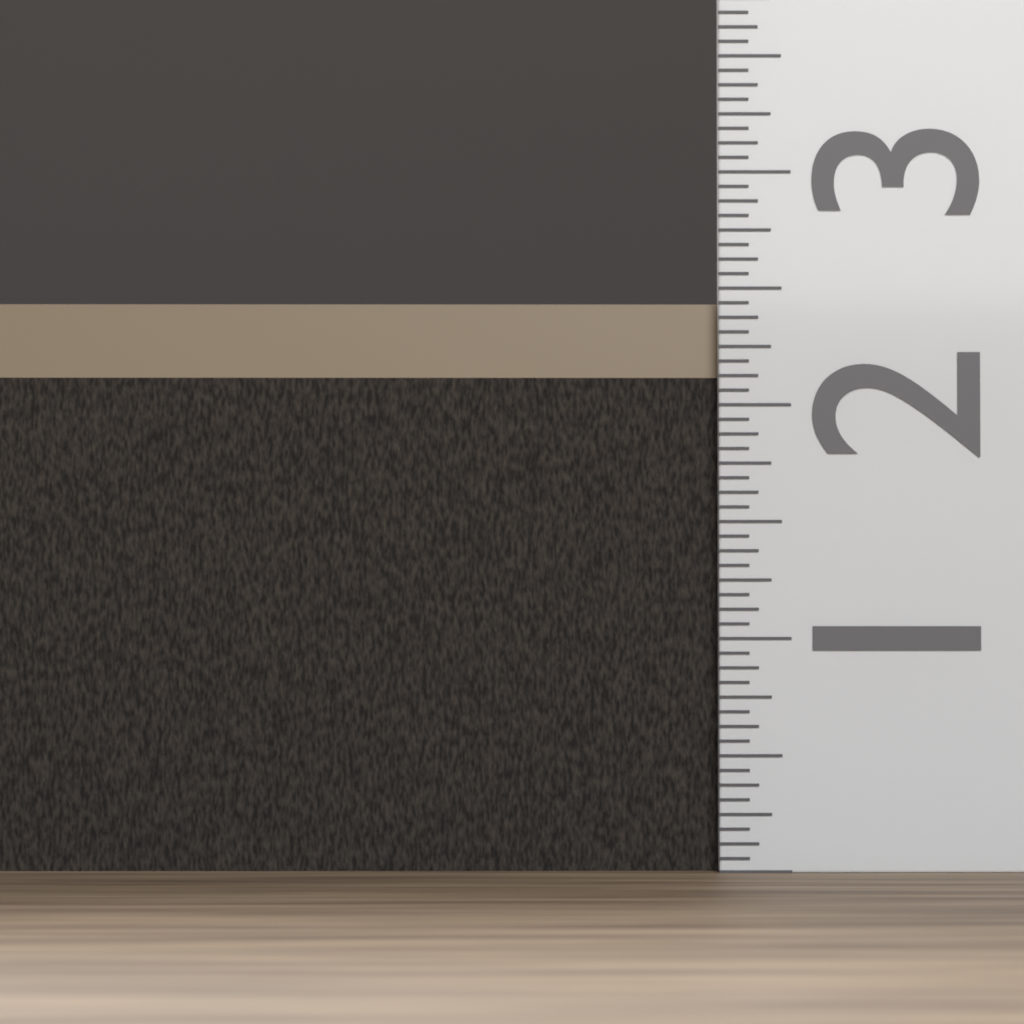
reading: 2.4375 (no unit)
